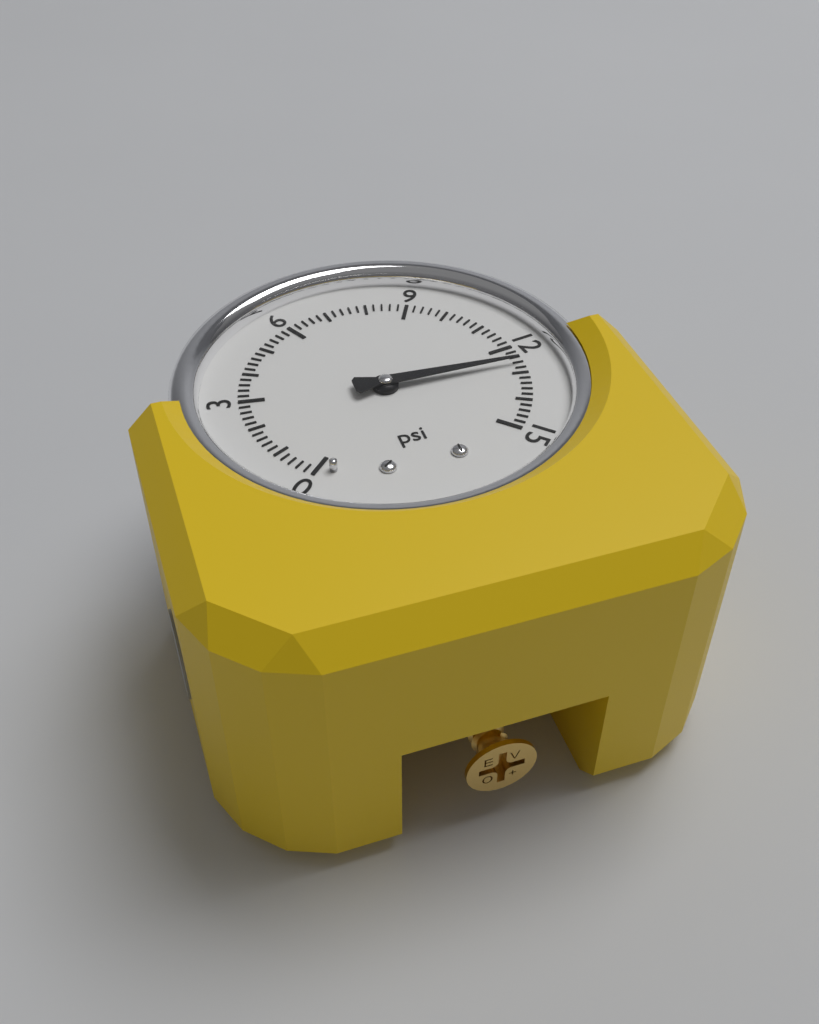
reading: 12.6 psi
